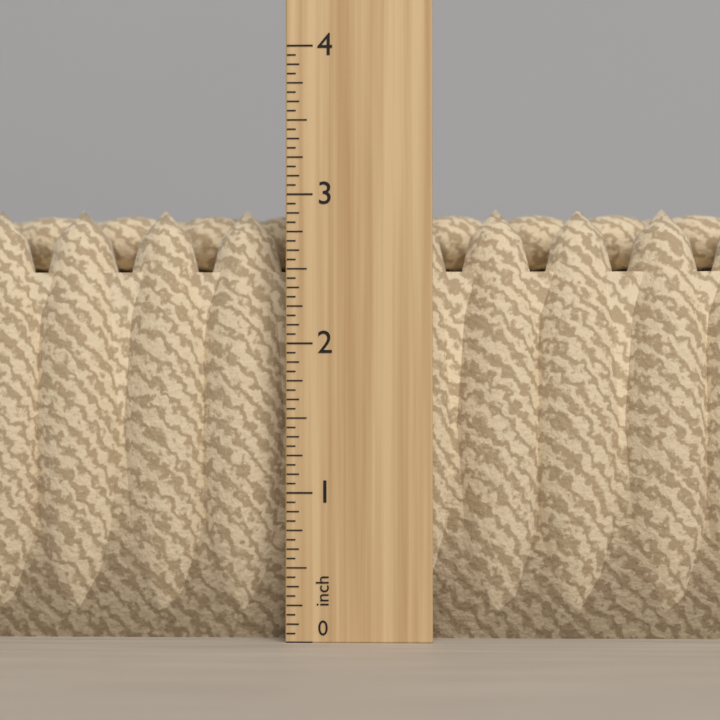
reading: 2.9375 in
